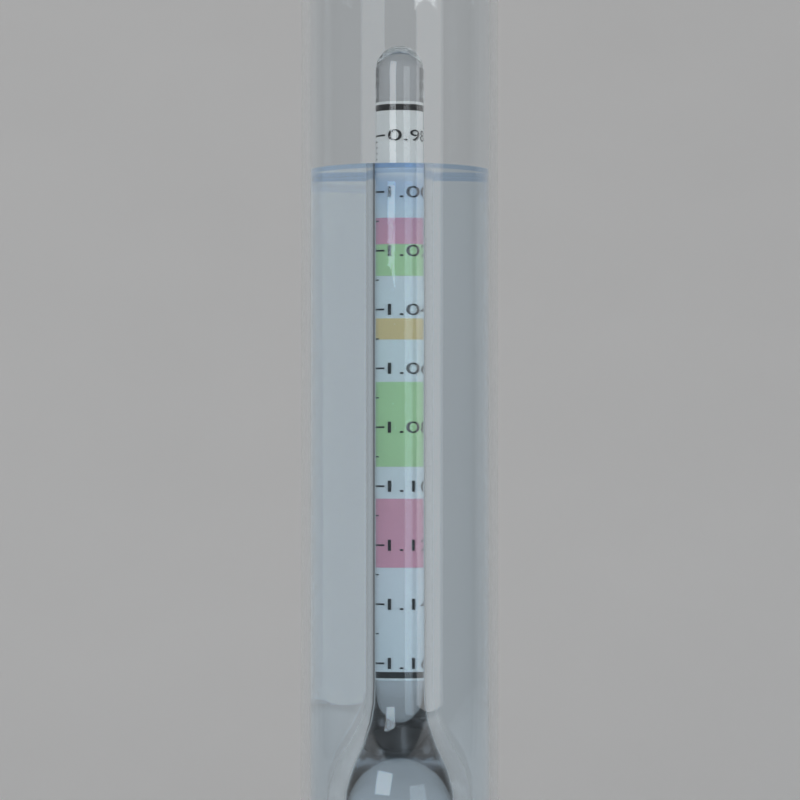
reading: 0.992 (no unit)
